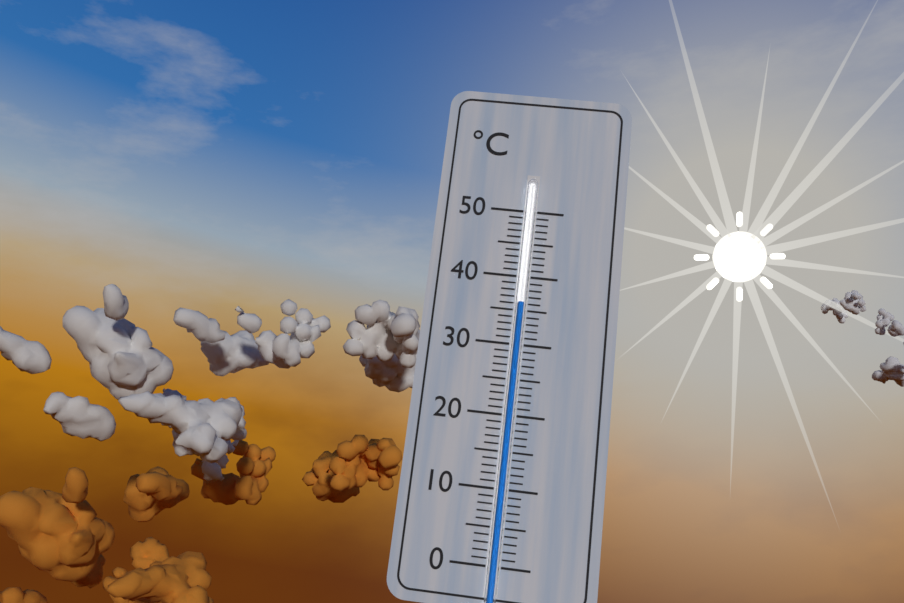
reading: 36 °C
